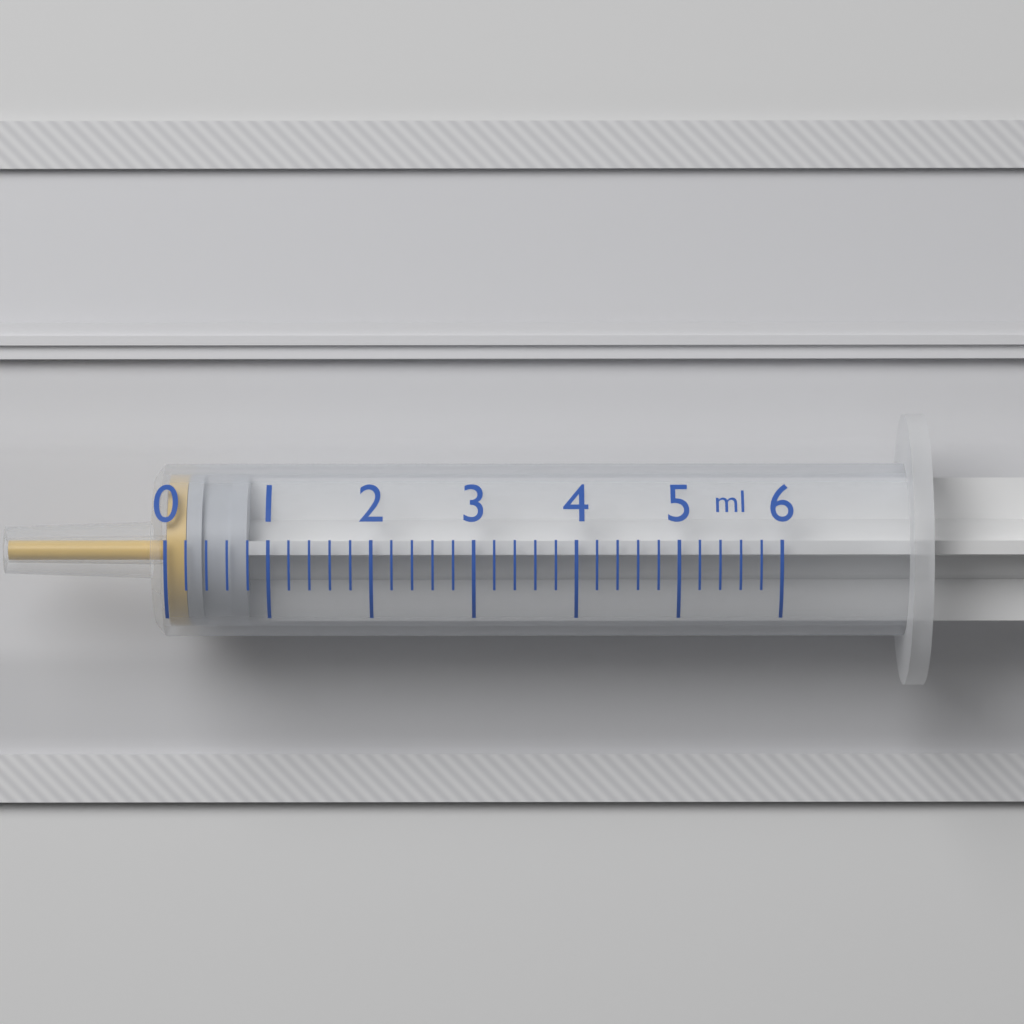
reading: 0.2 ml
